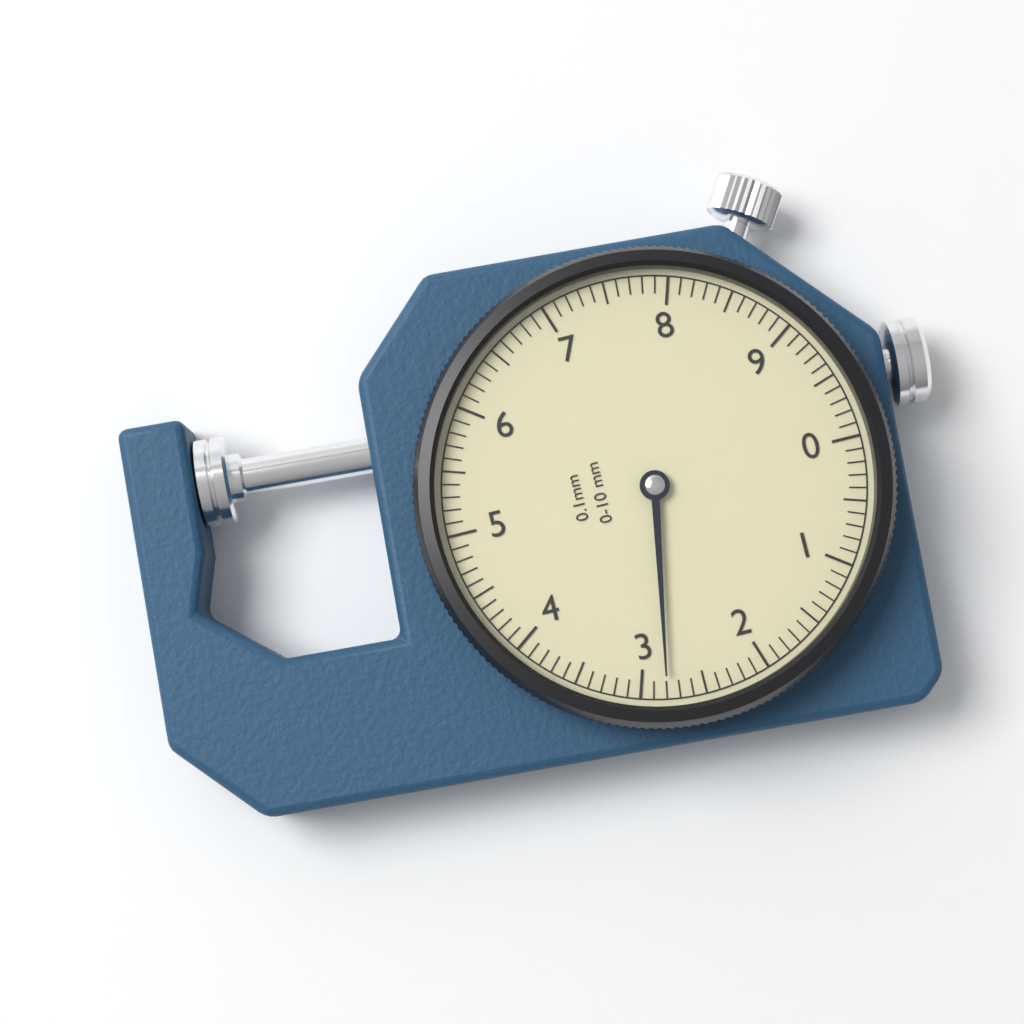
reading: 2.8 mm
